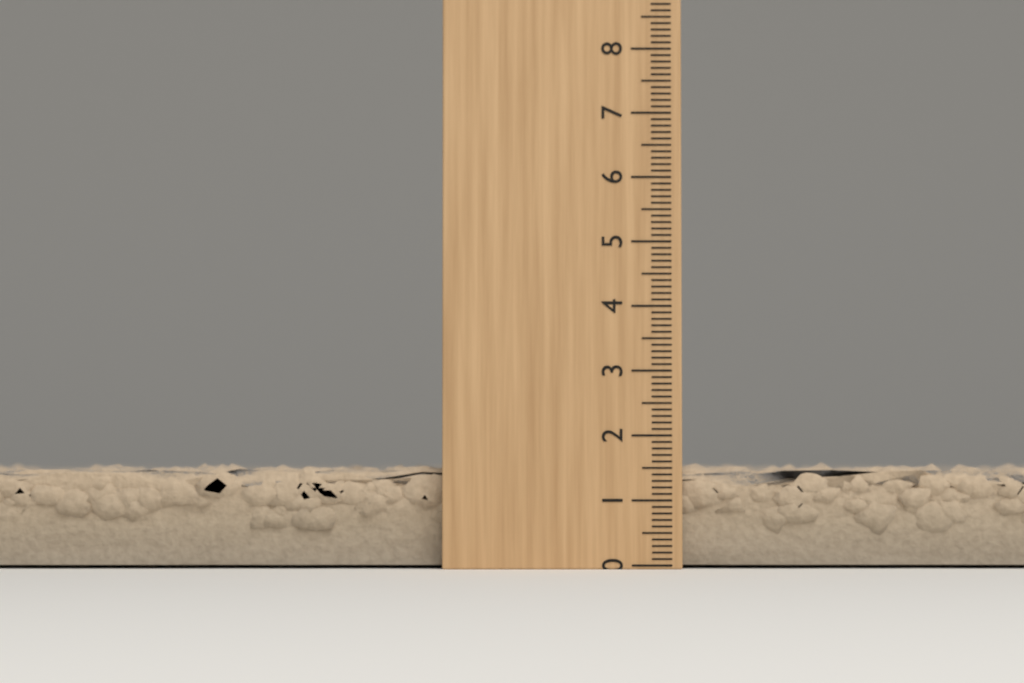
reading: 1.6 (no unit)
